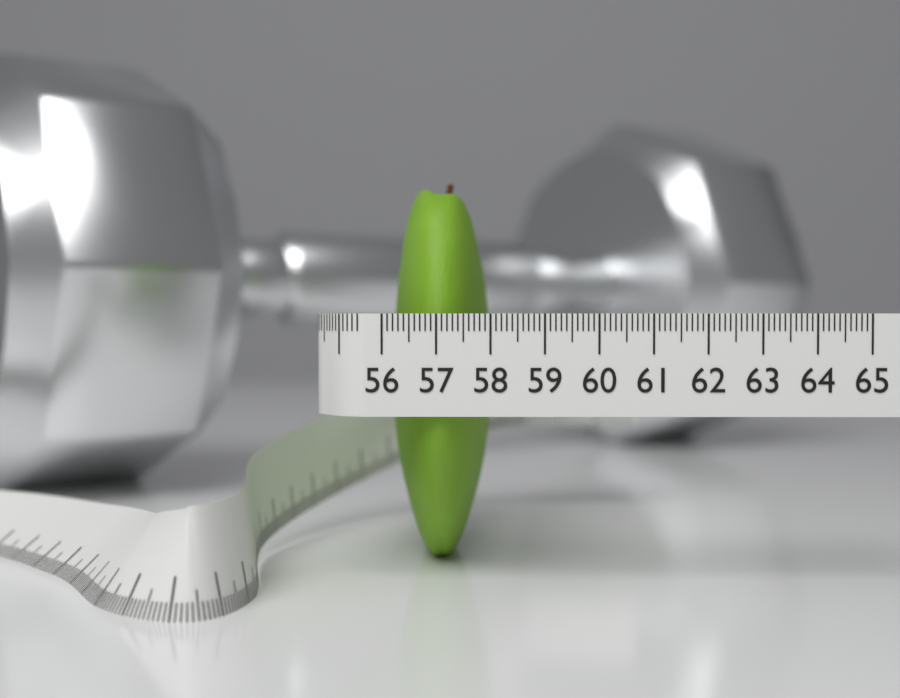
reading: 58.1 (no unit)
